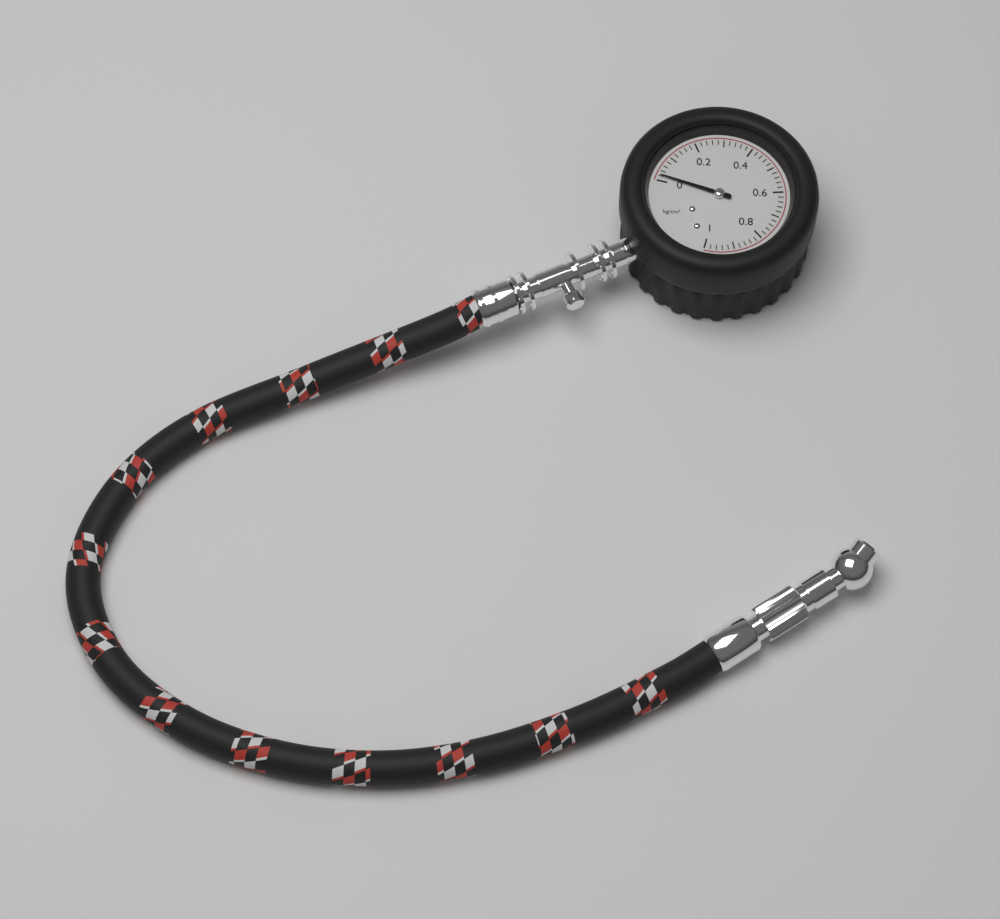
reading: 0.02 kg/cm²
